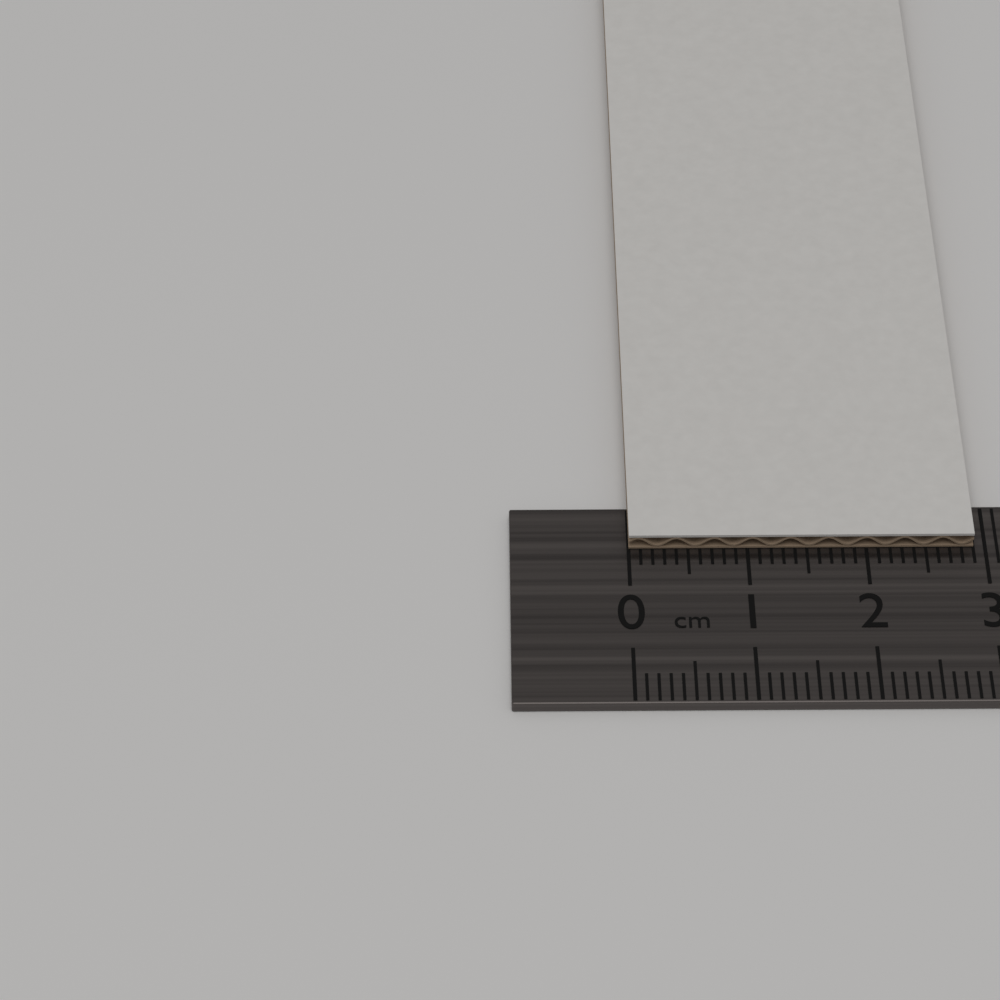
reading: 2.9 cm
